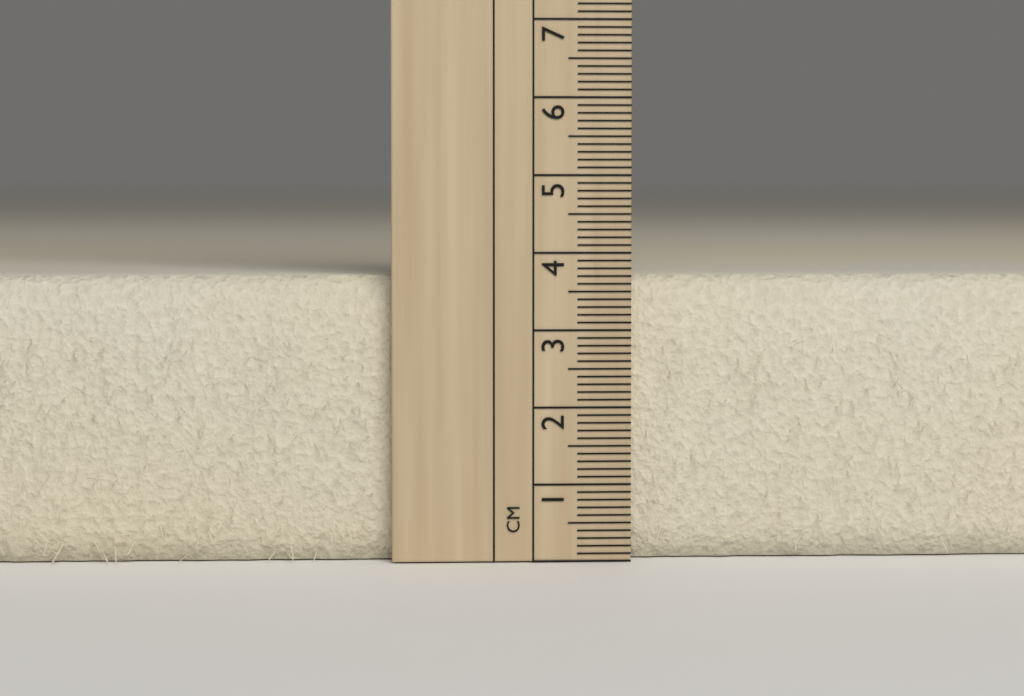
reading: 3.7 cm
